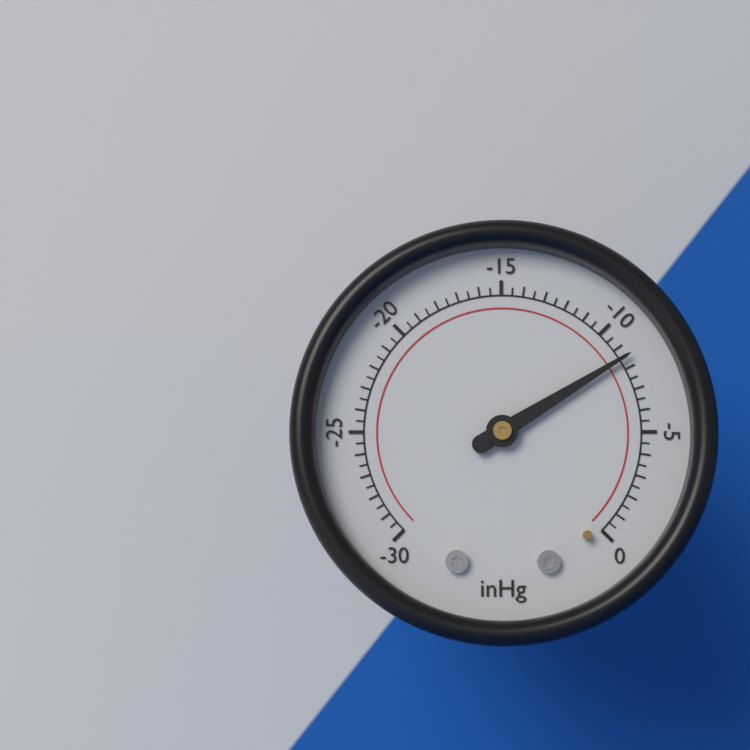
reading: -8.5 inHg
